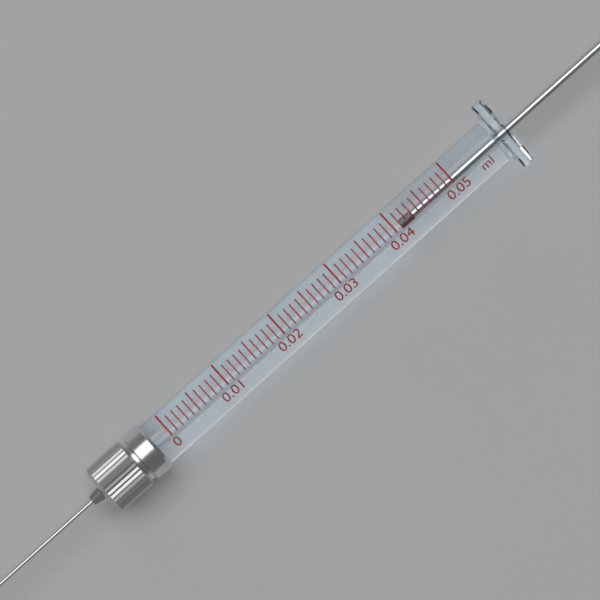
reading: 0.041 ml
